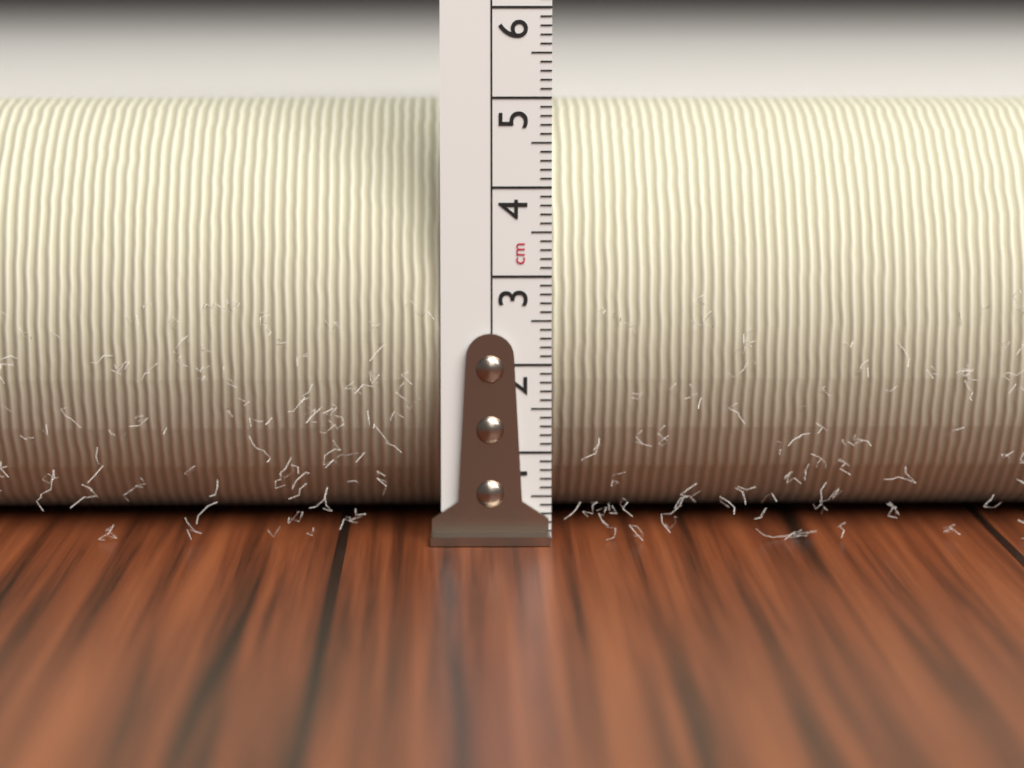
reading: 4.9 cm
